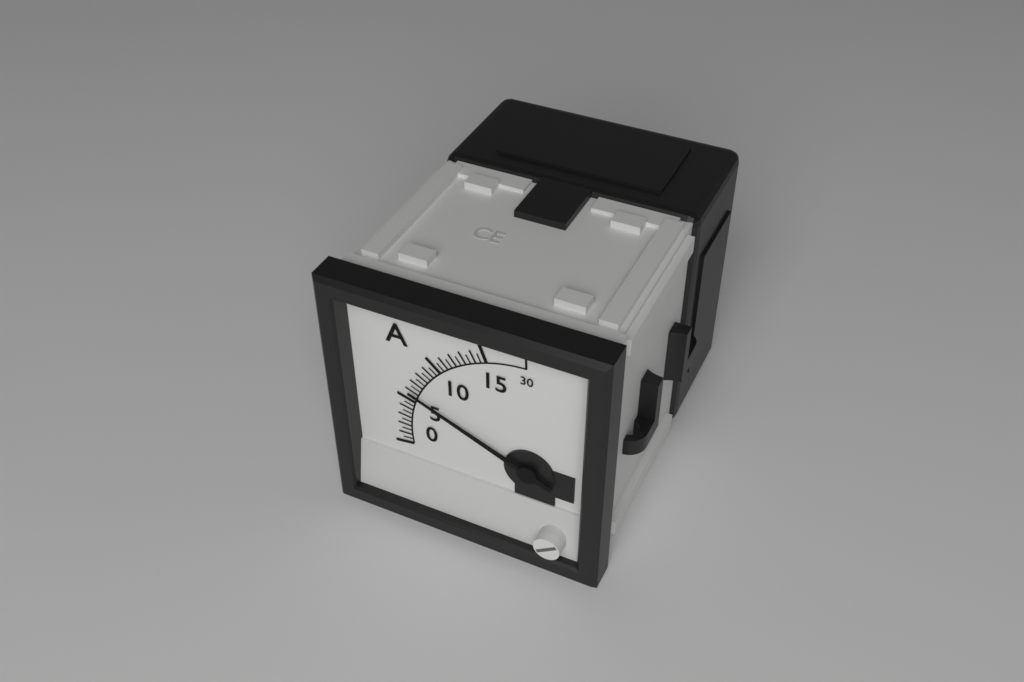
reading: 6.0 A
